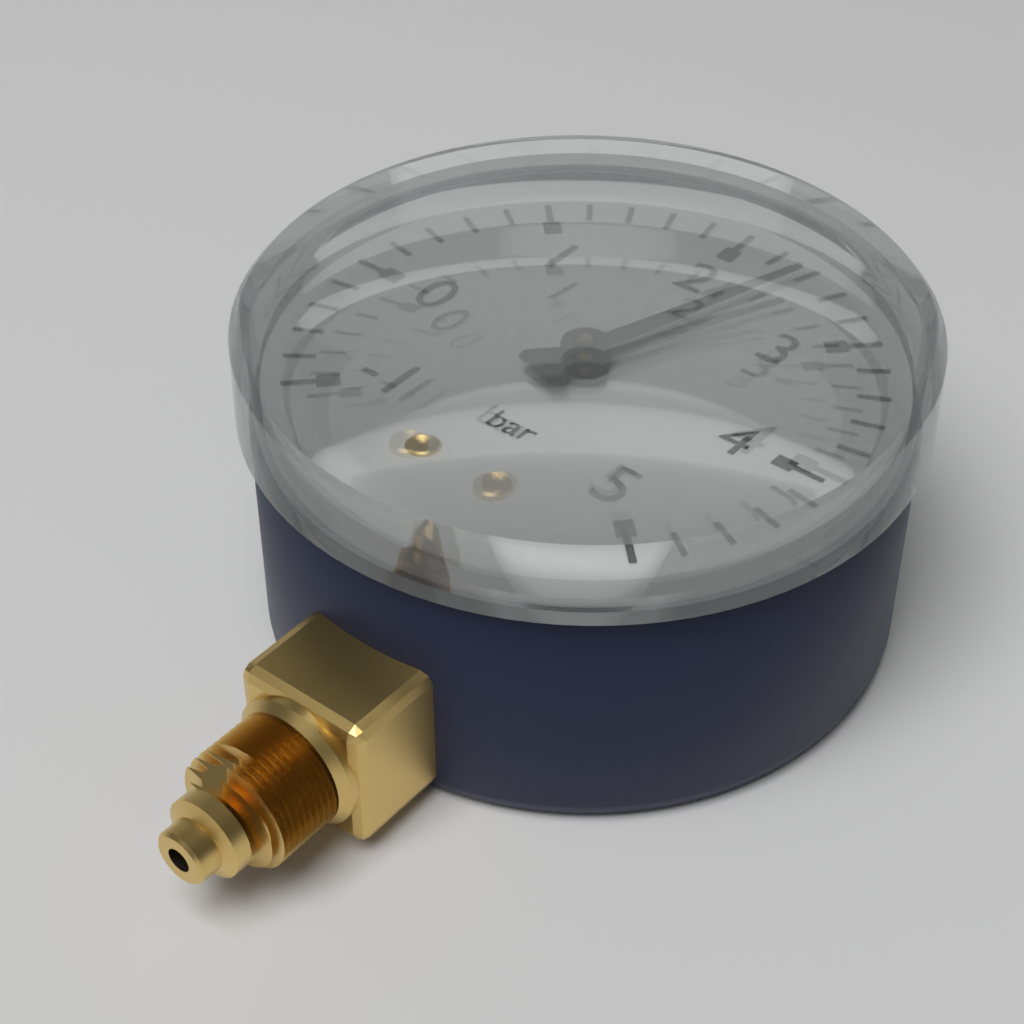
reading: 2.4 bar
